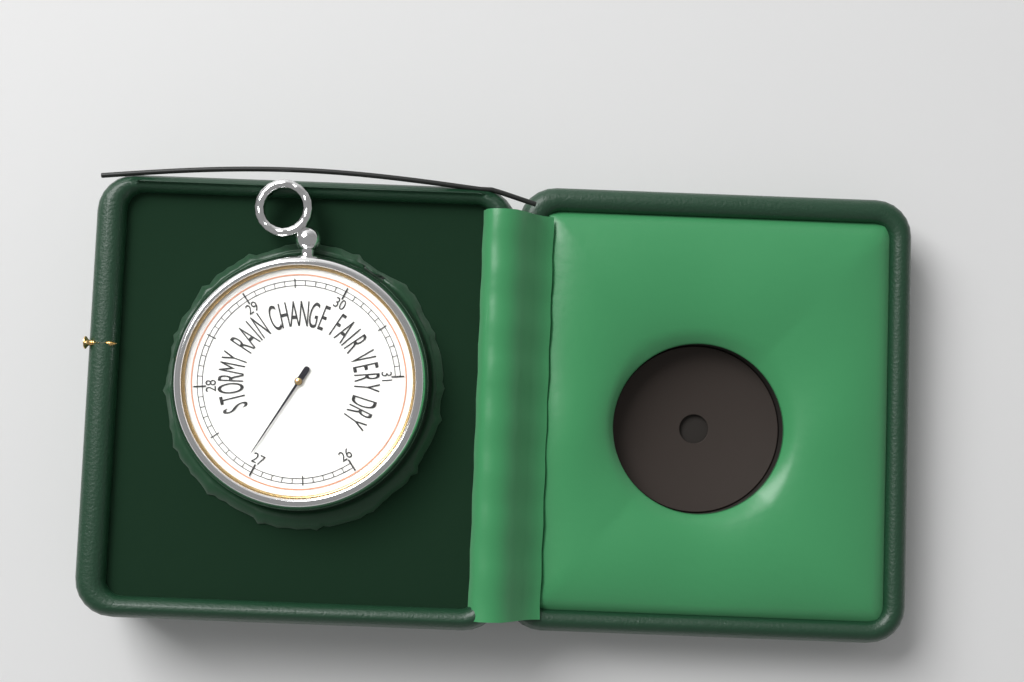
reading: 27.1 inHg
